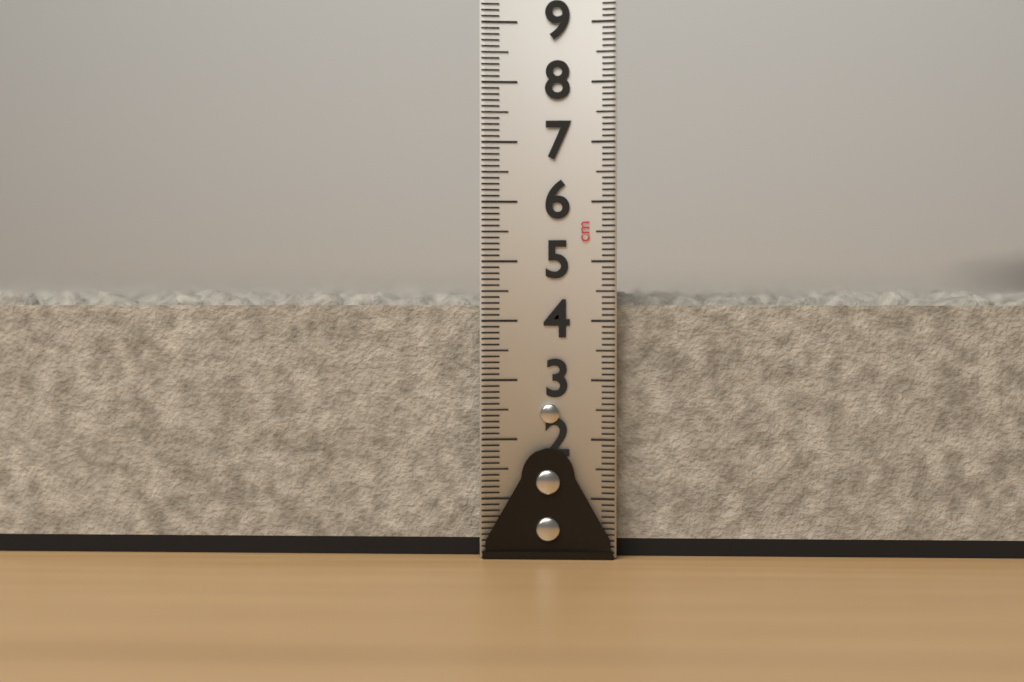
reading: 4.6 cm
